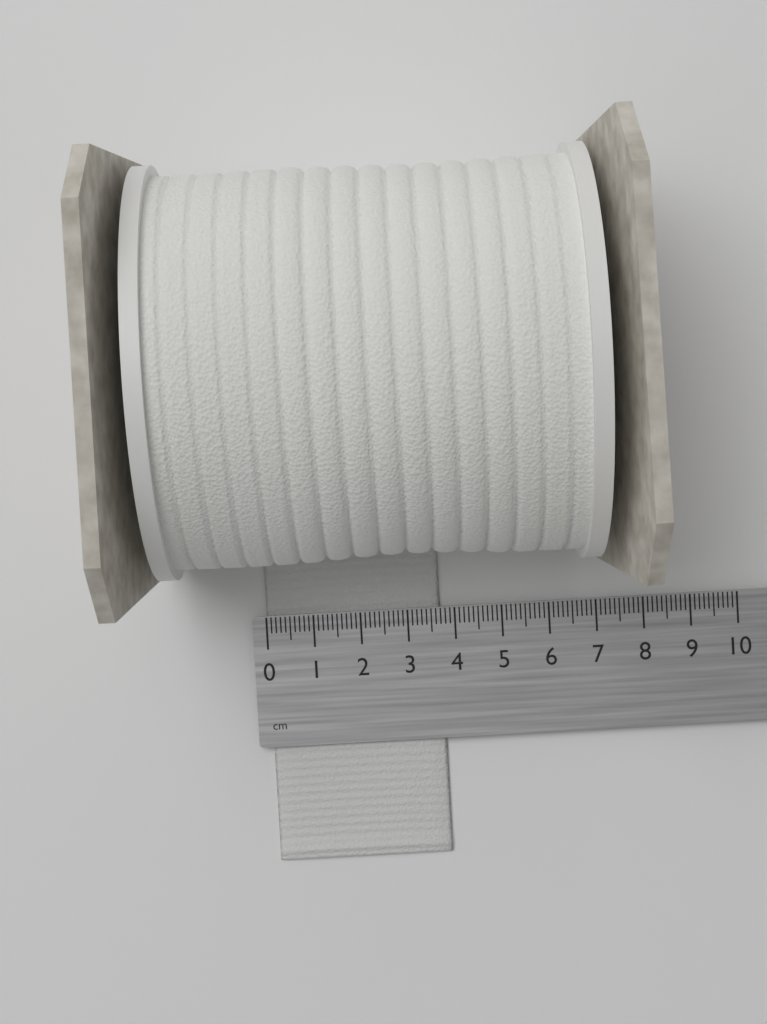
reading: 3.7 cm
